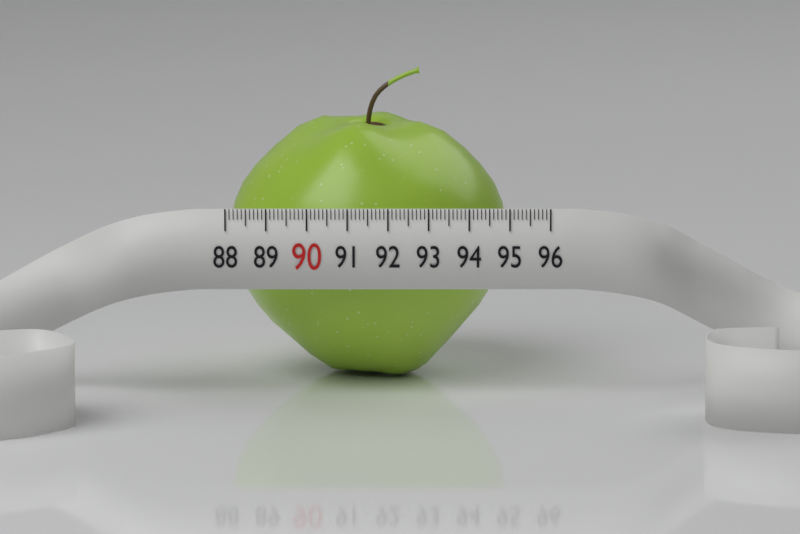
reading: 95.0 (no unit)
